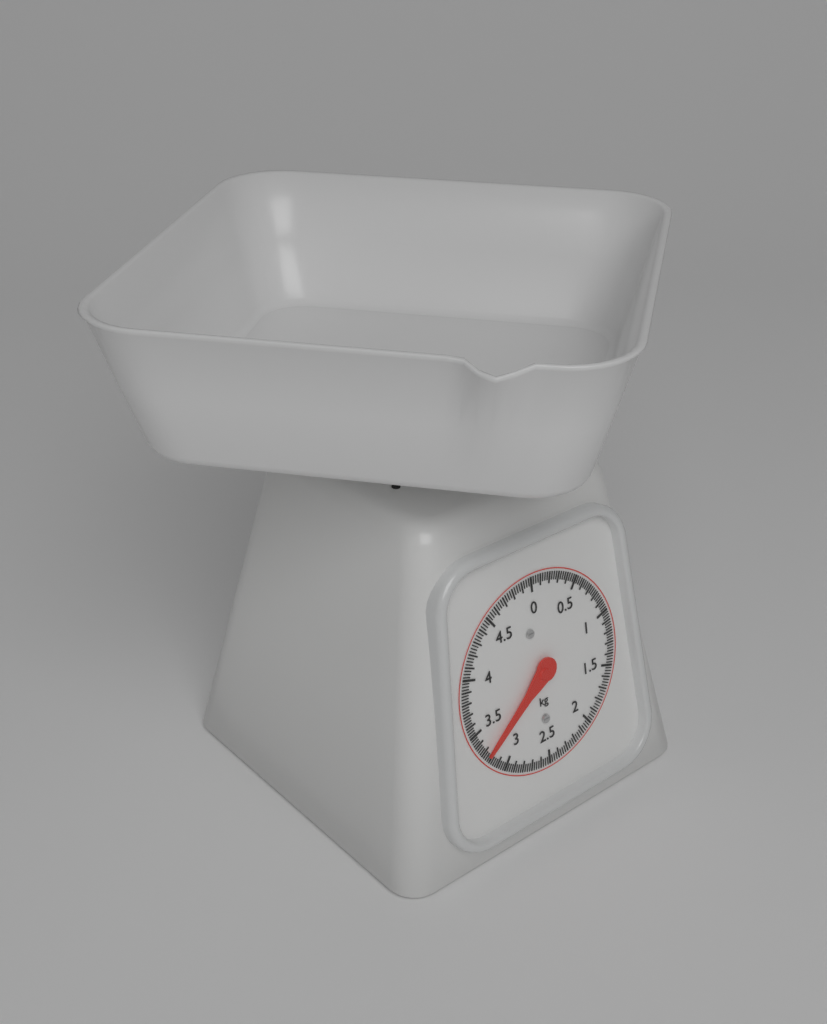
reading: 3.250 kg
